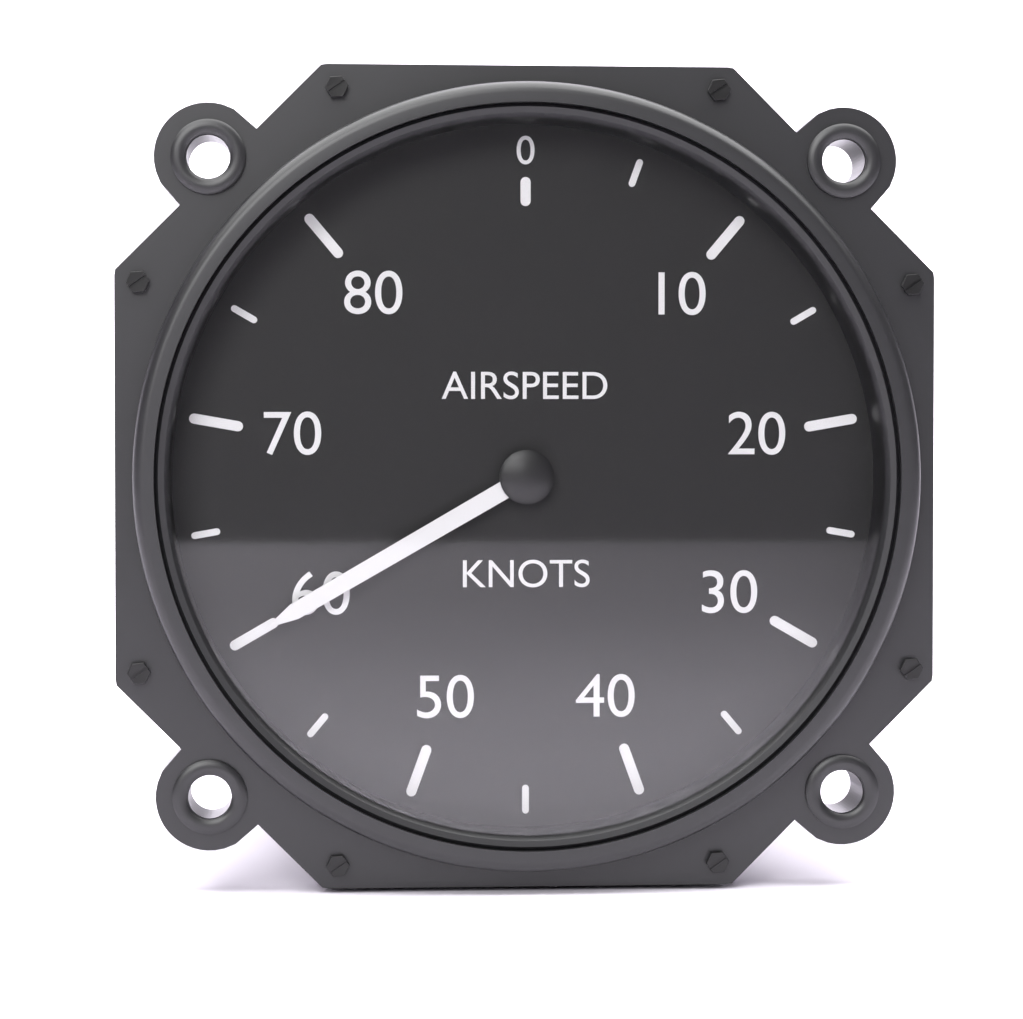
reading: 60 knots
